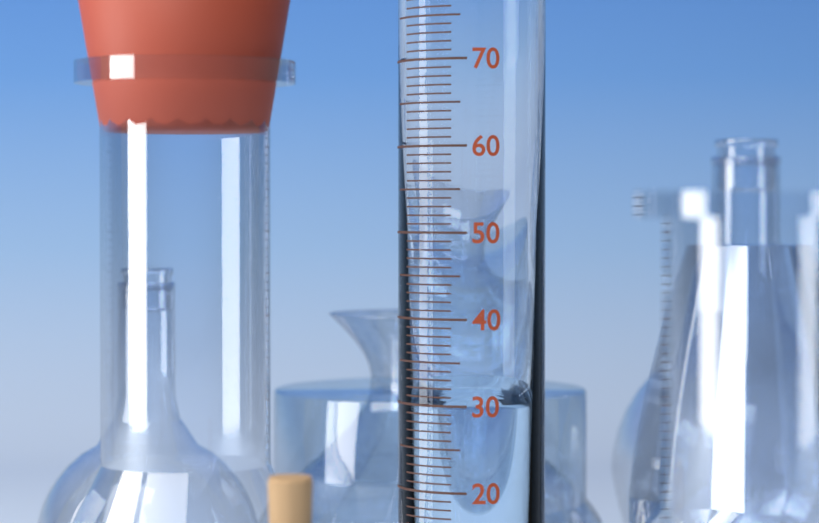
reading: 30 ml
